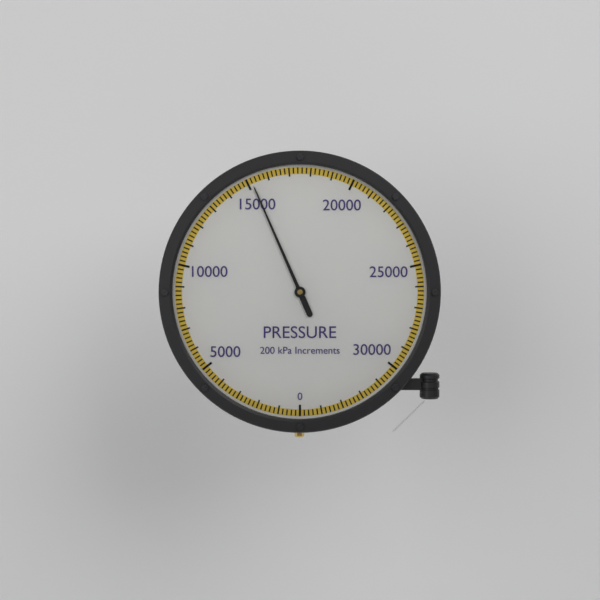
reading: 15200 kPa
